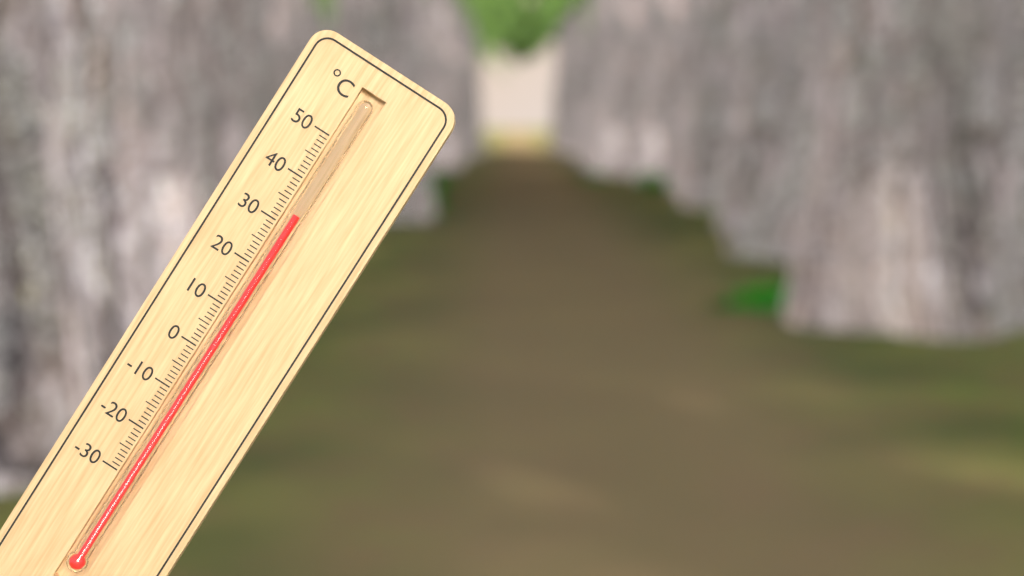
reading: 33 °C
